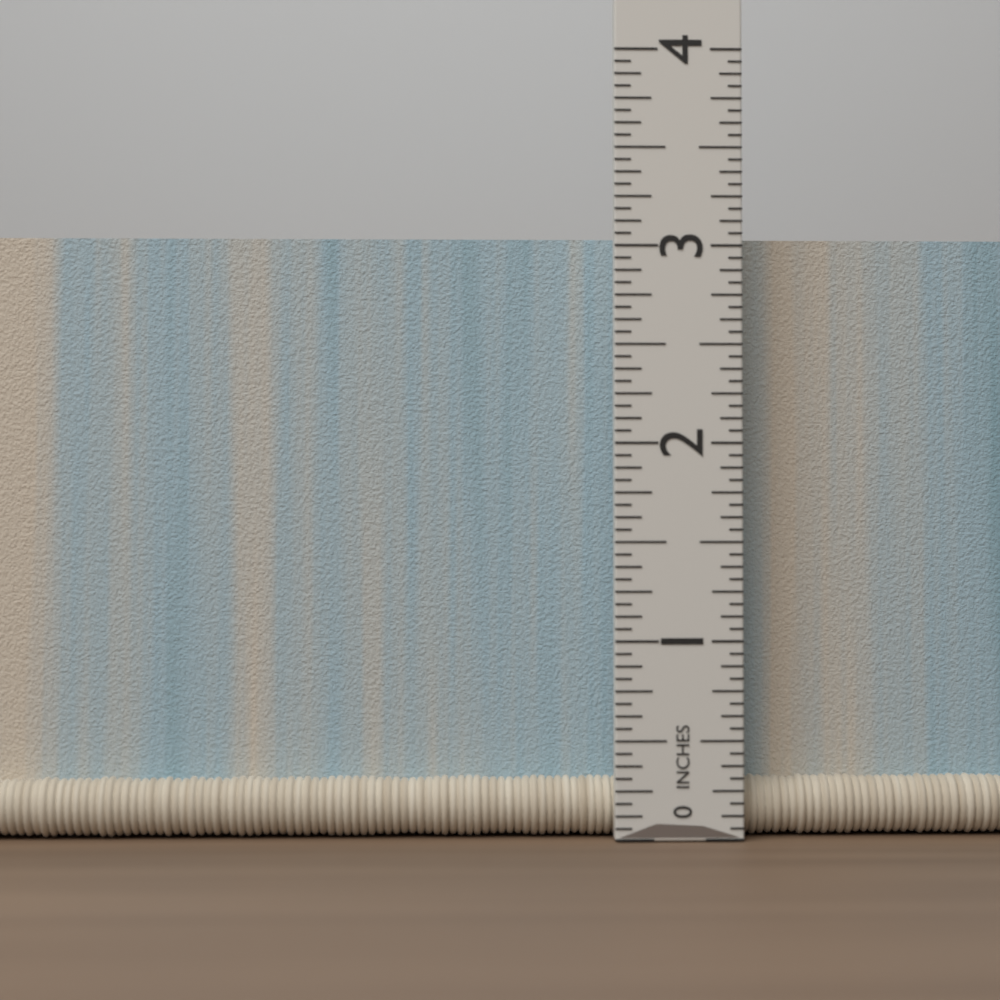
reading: 3.0625 in
